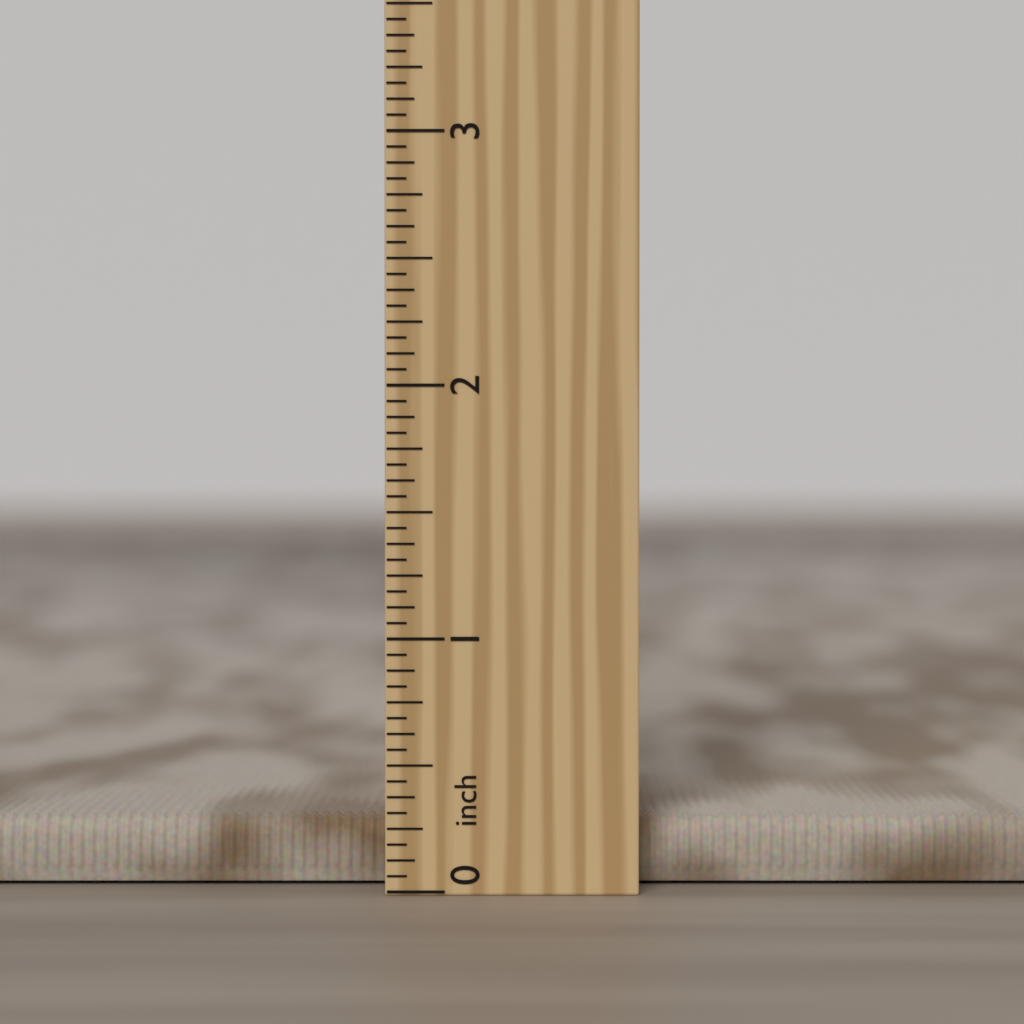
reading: 0.2800 inch
